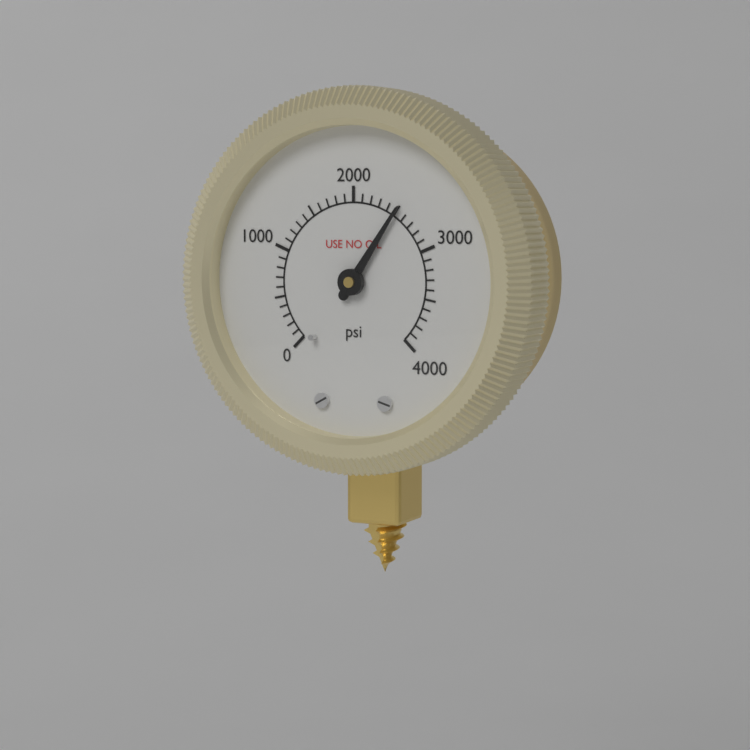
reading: 2500 psi
